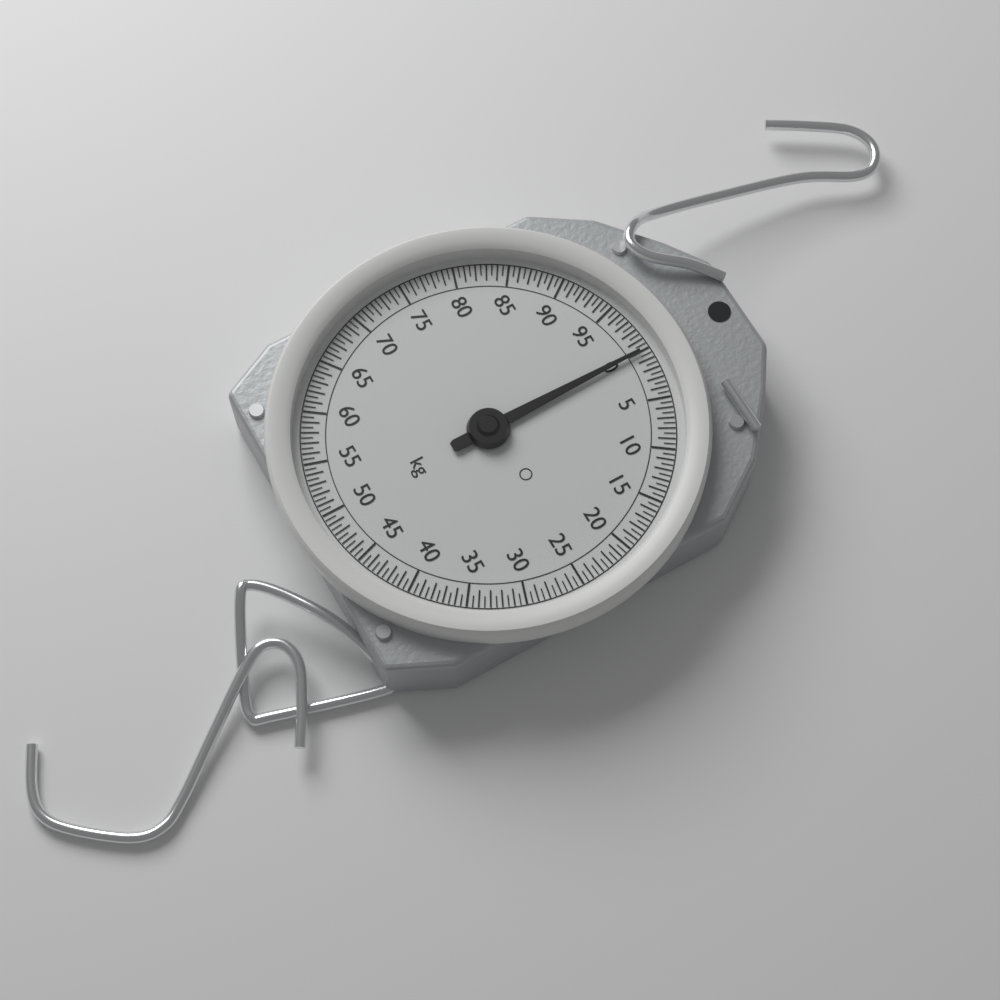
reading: 0.0 kg
